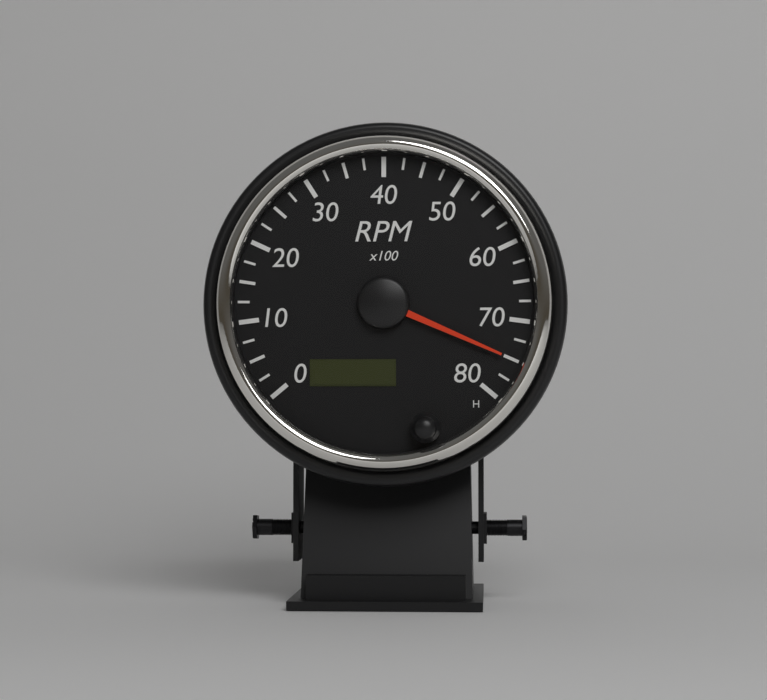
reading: 7500 RPM
